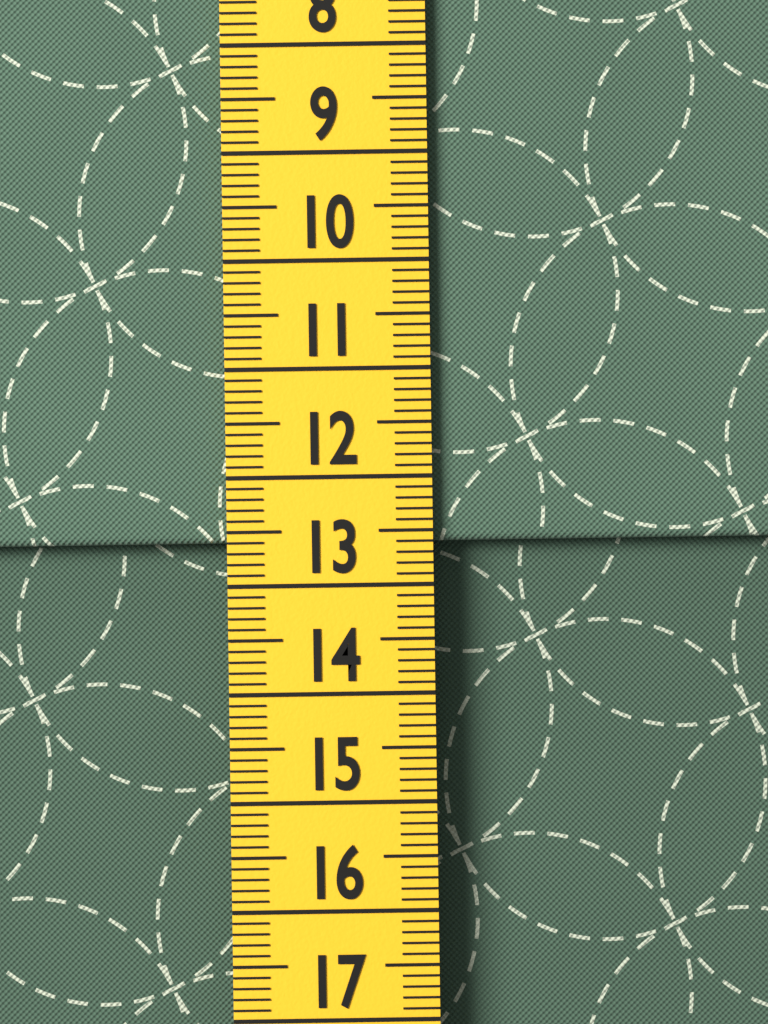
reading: 12.6 cm
